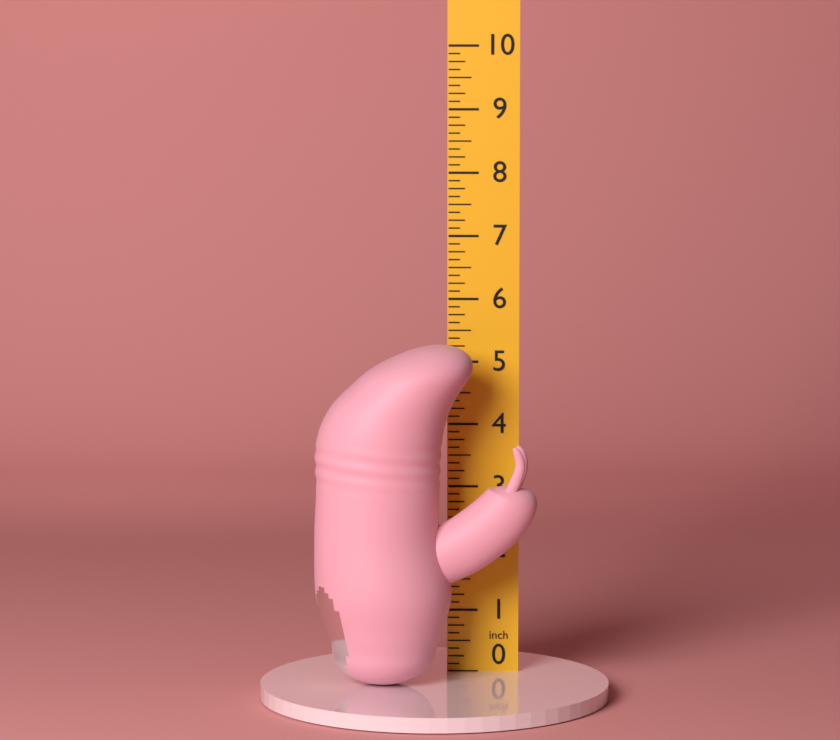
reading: 5.375 in
